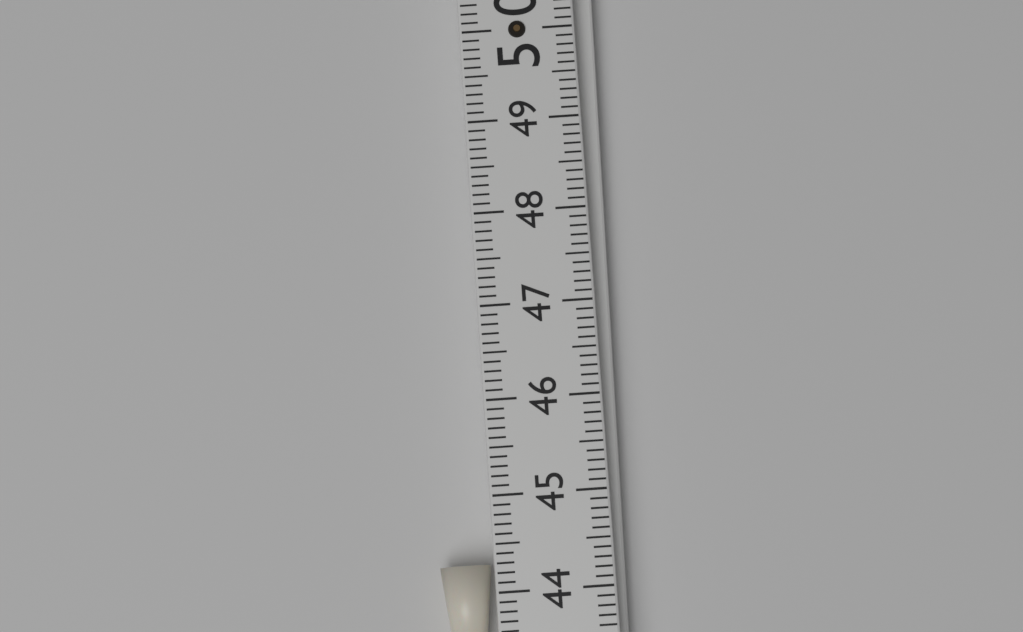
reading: 44.3 (no unit)
